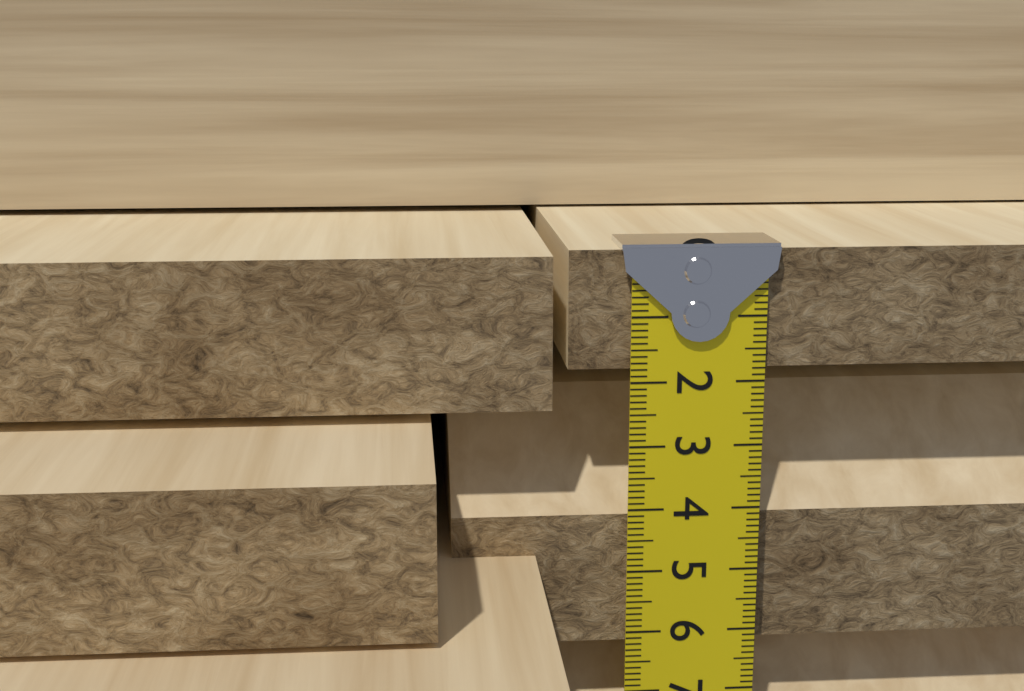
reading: 1.8 cm
